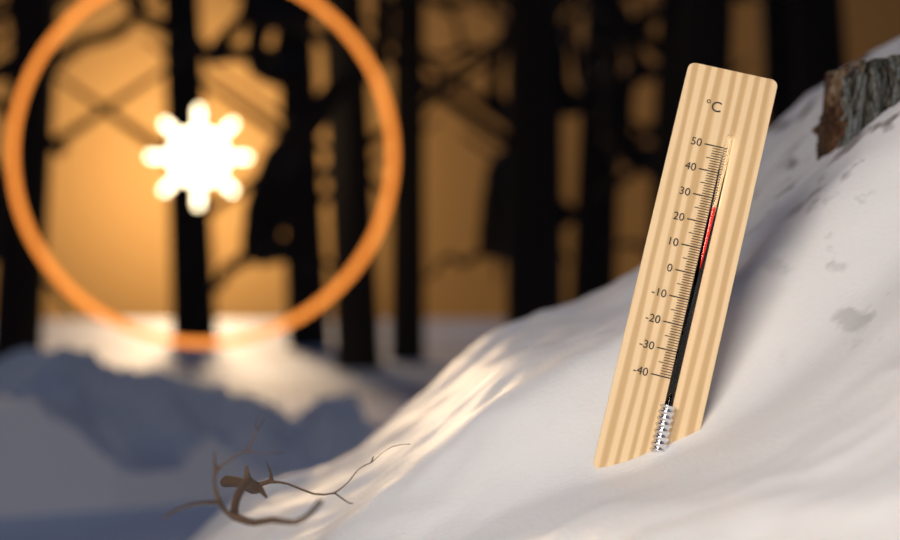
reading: 26 °C
